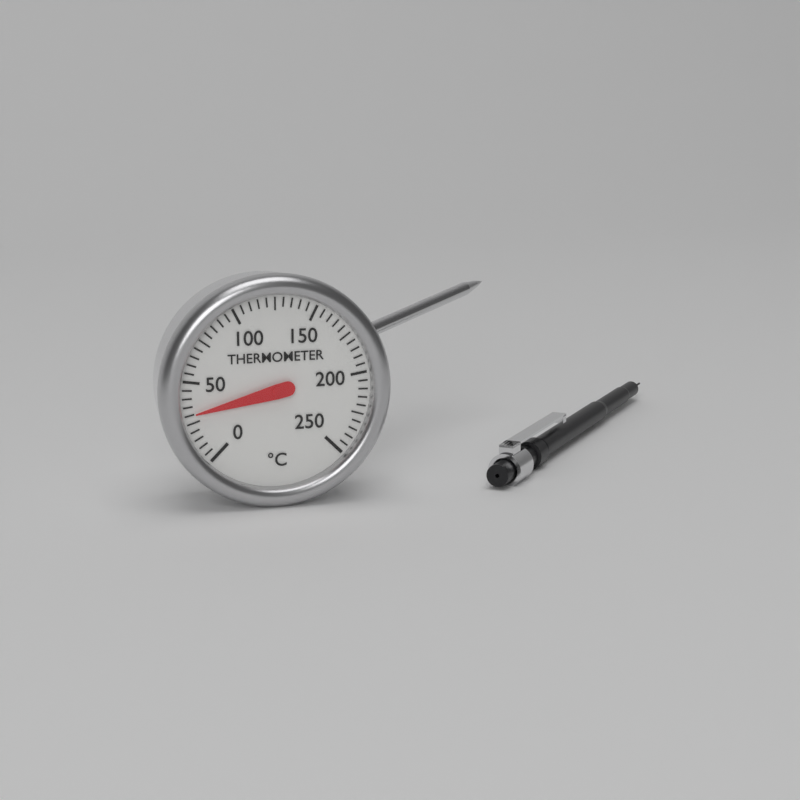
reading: 30 °C
